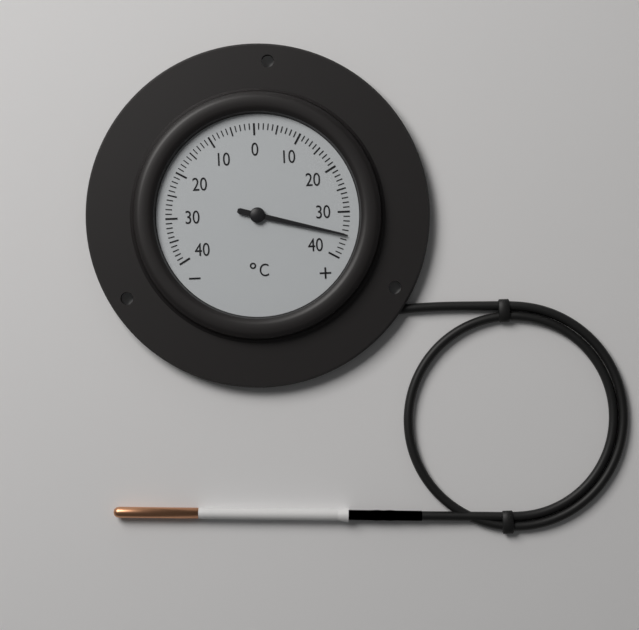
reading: 35 °C
